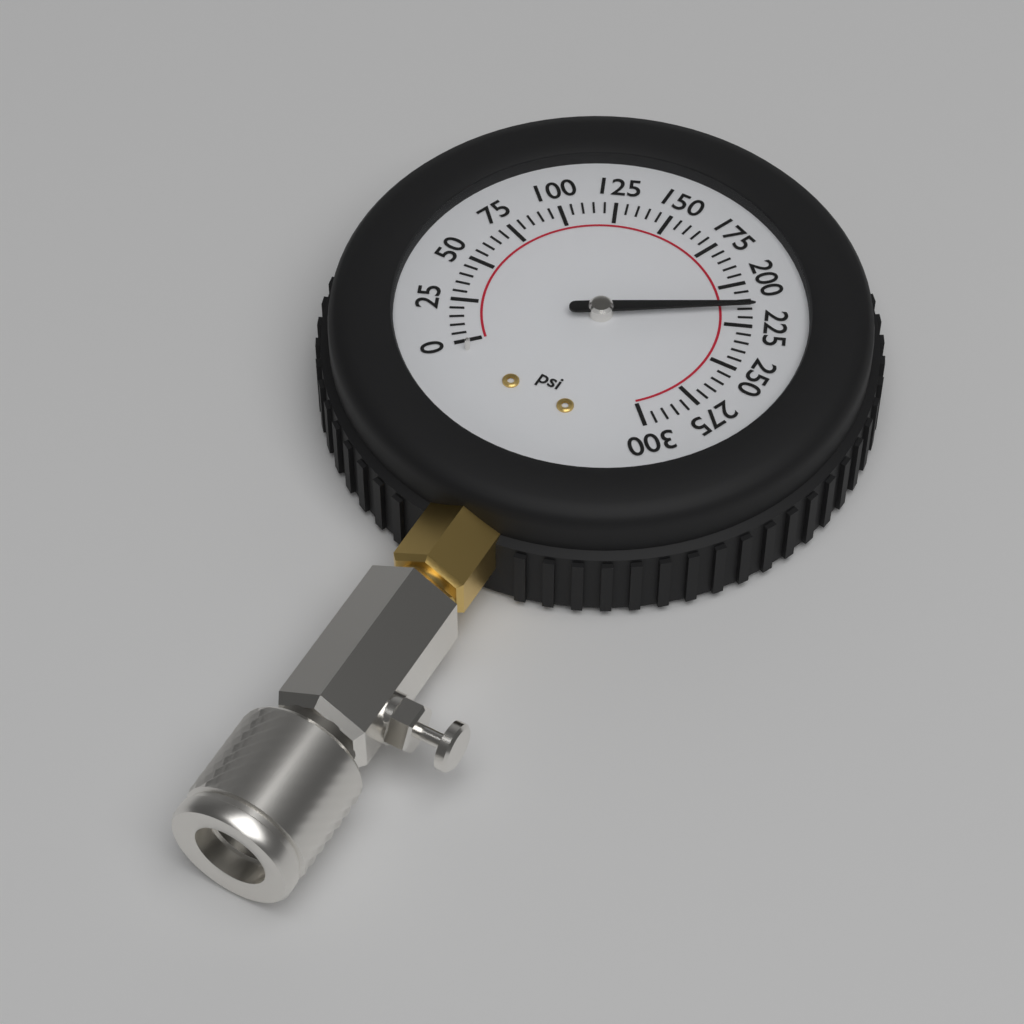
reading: 215 psi
